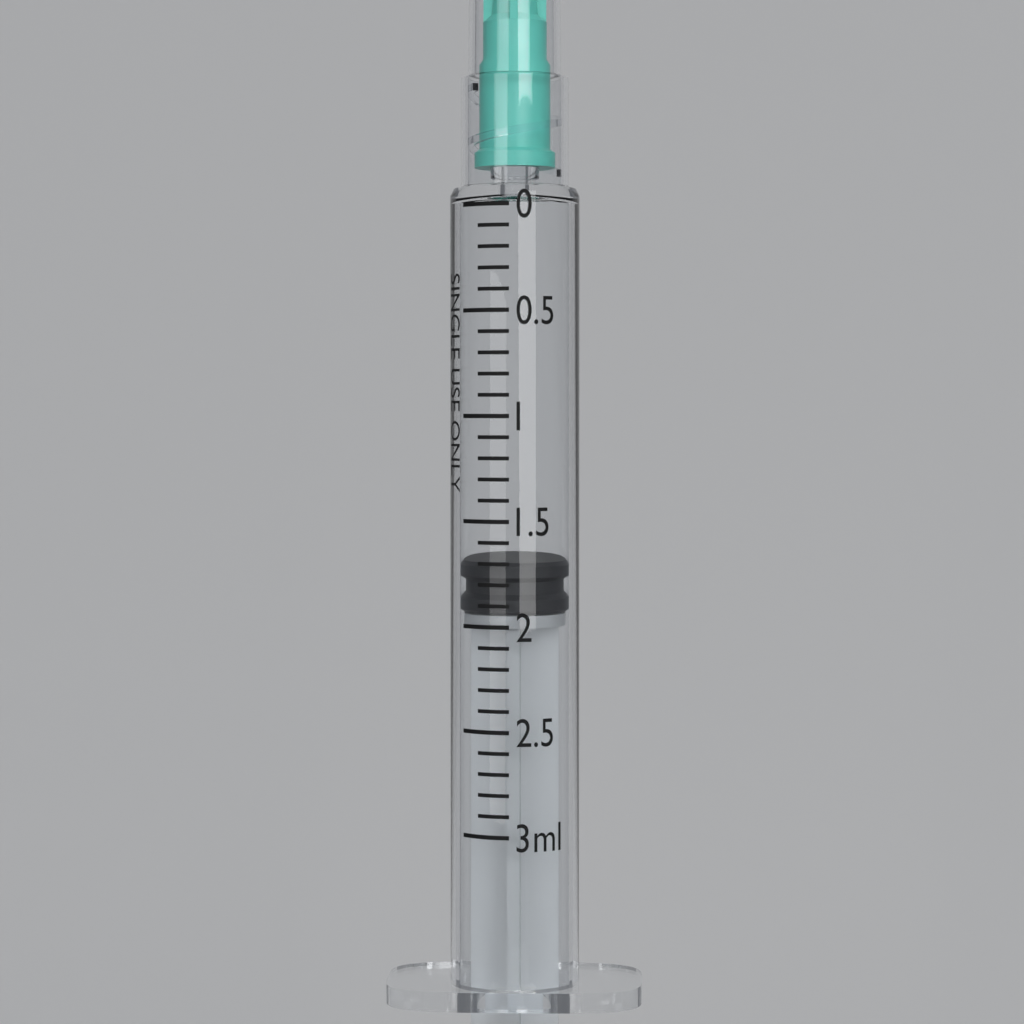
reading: 1.7 ml
